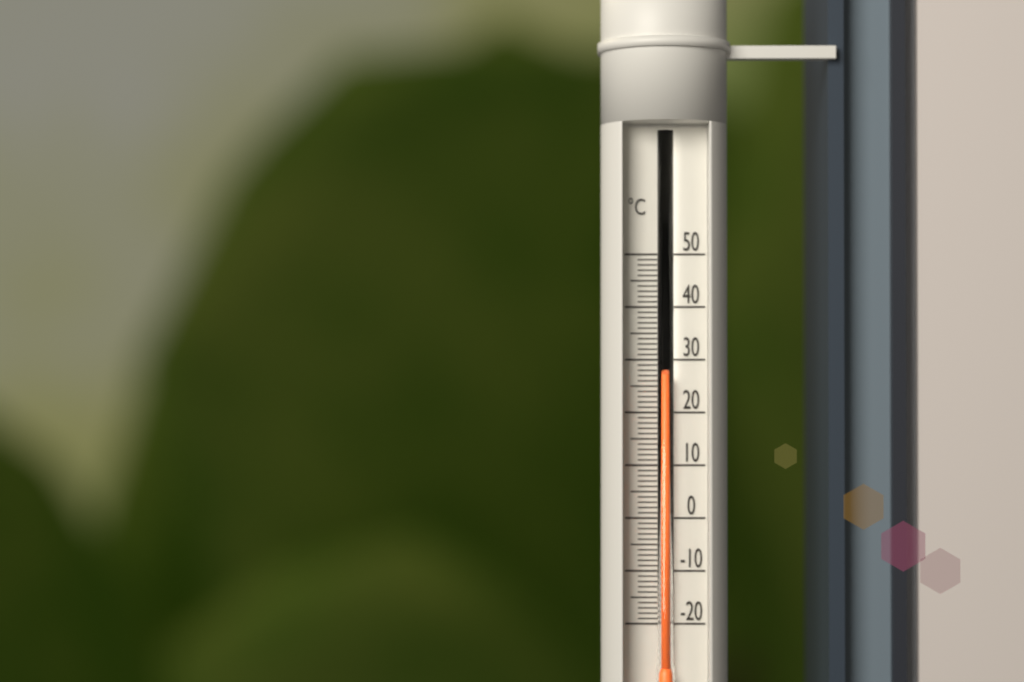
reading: 27 °C
